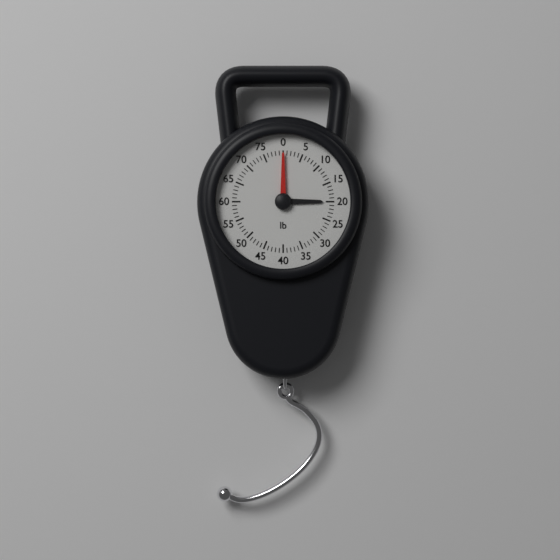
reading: 0 lb
